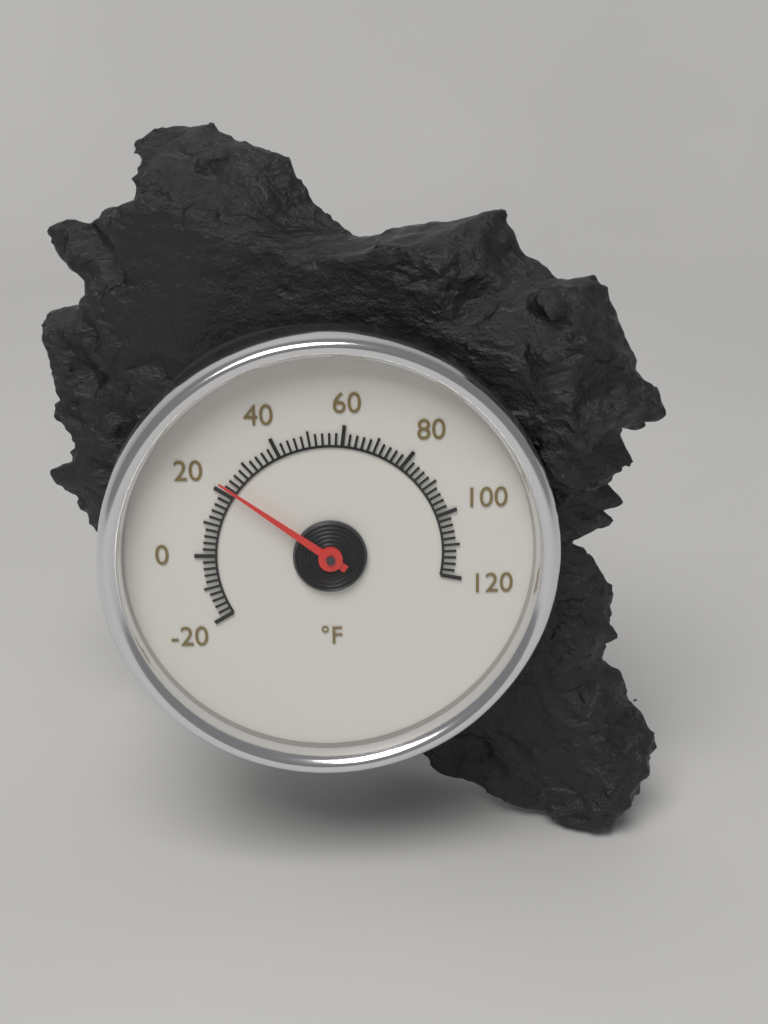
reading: 22 °F
